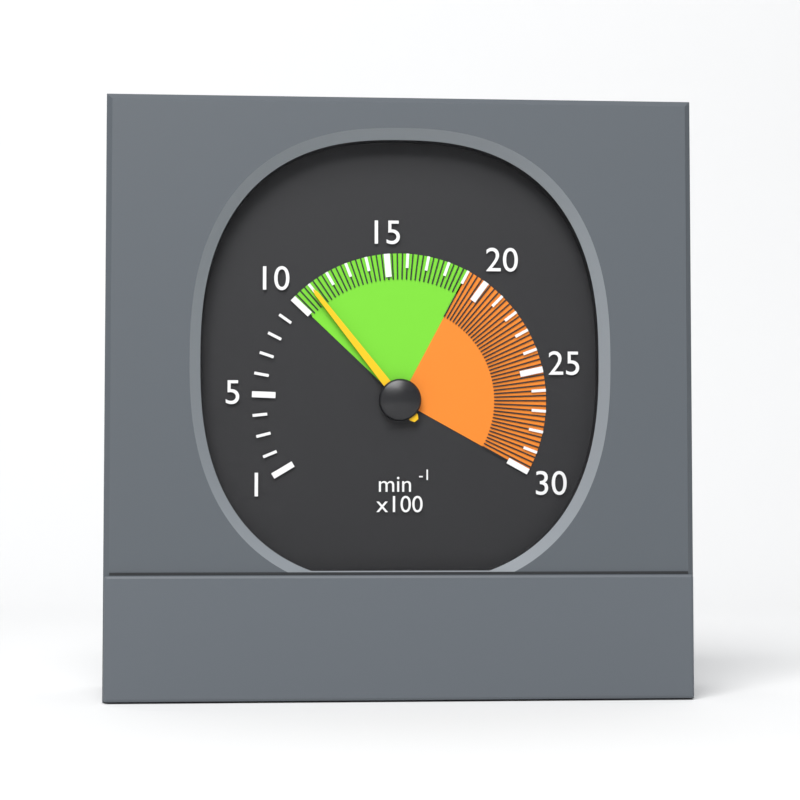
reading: 1100 min⁻¹
